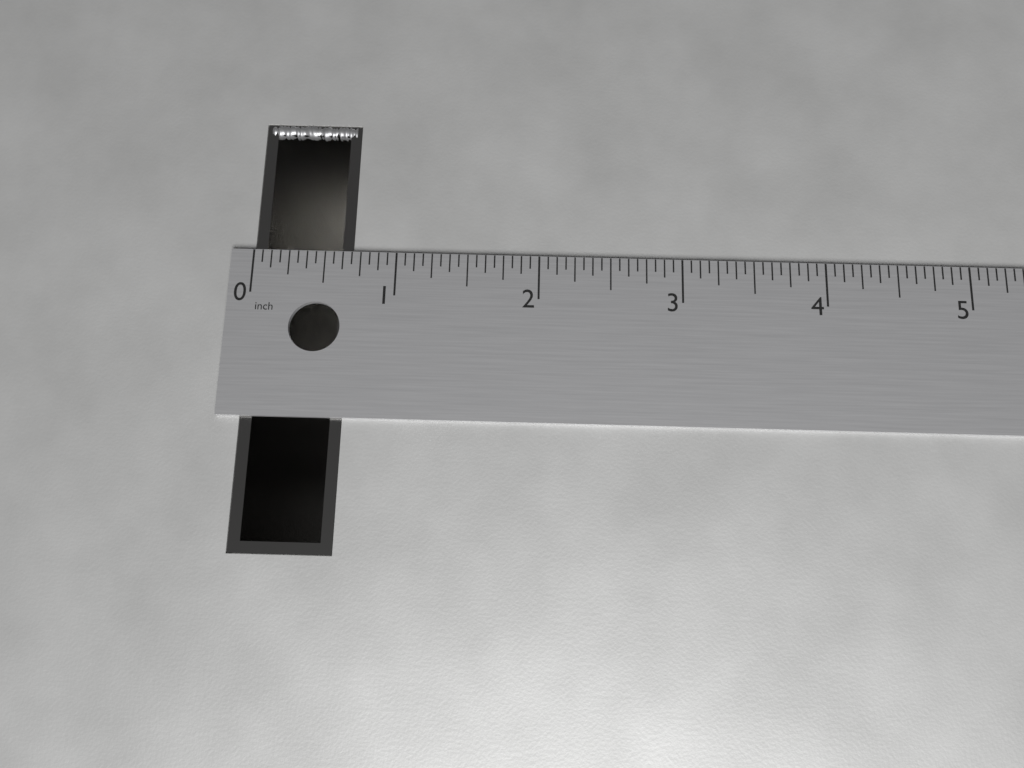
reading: 0.6875 in
